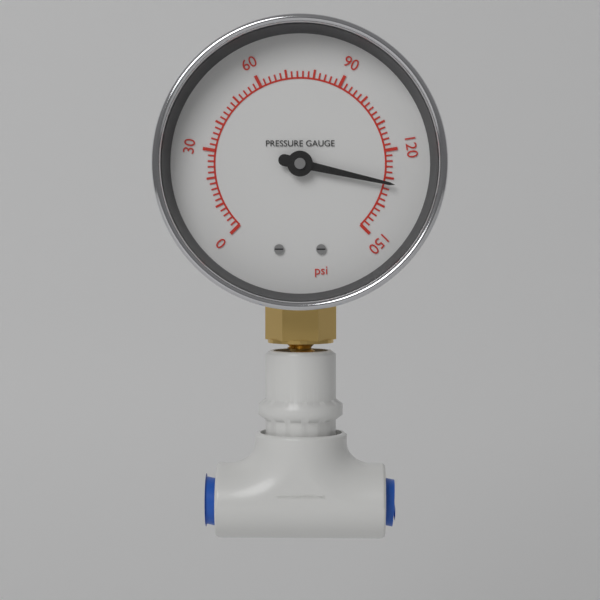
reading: 132 psi
